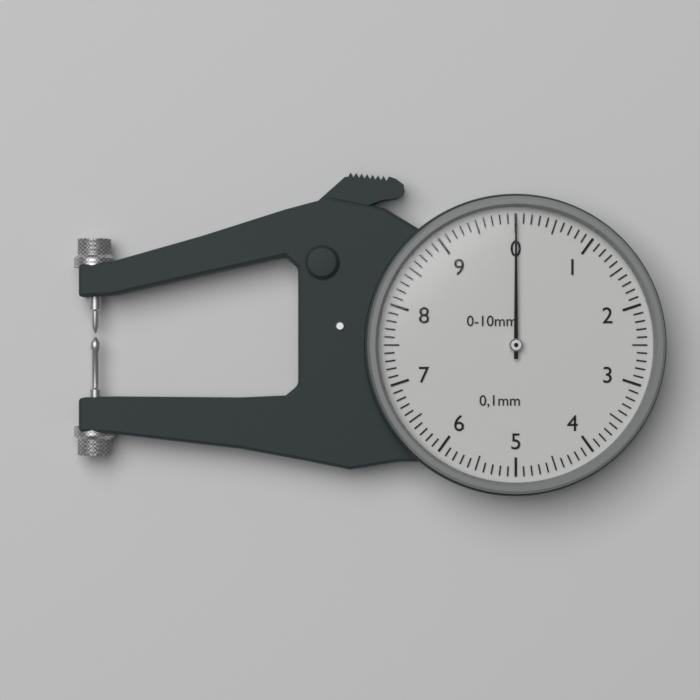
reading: 0.0 mm
